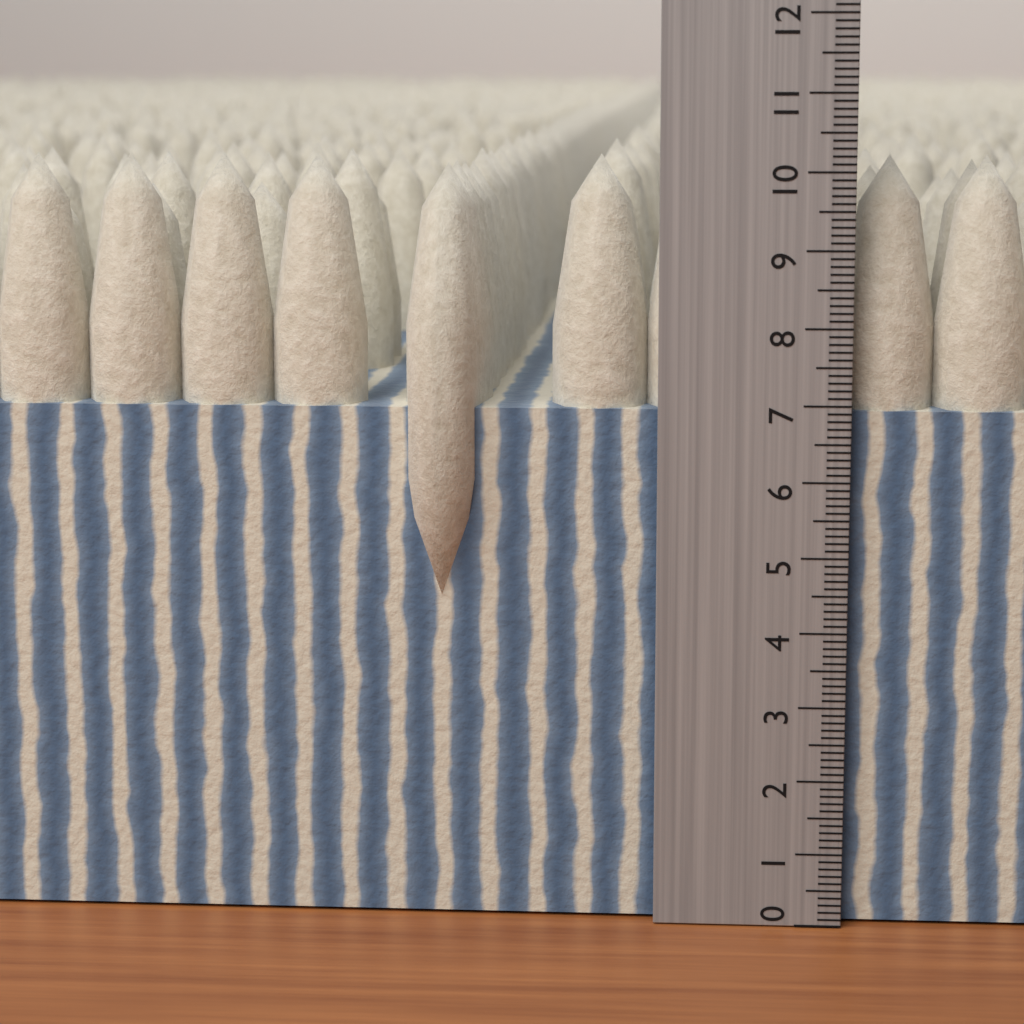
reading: 10.2 (no unit)
